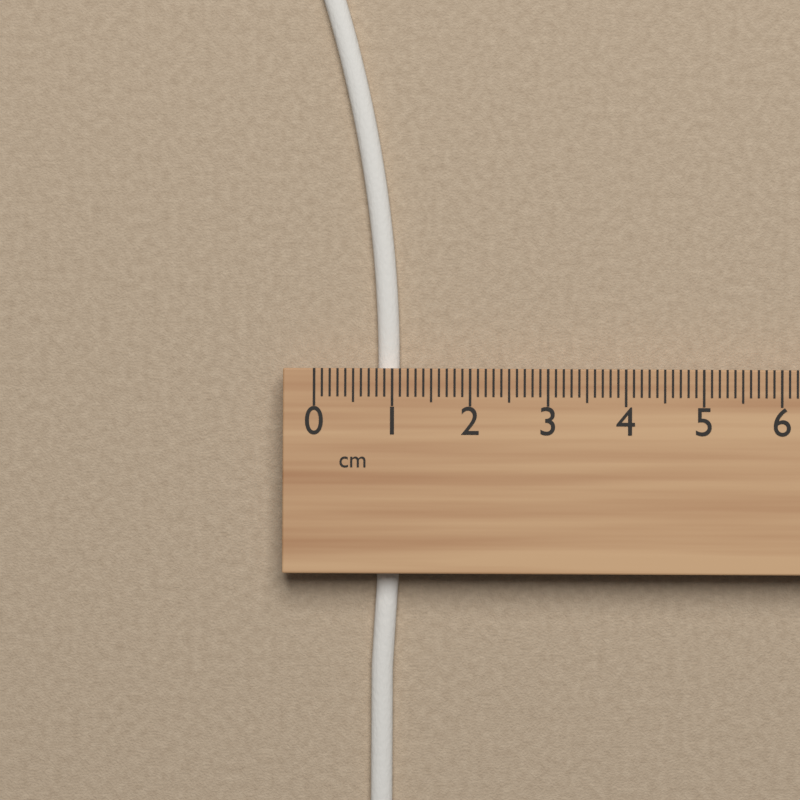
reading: 1.1 cm
